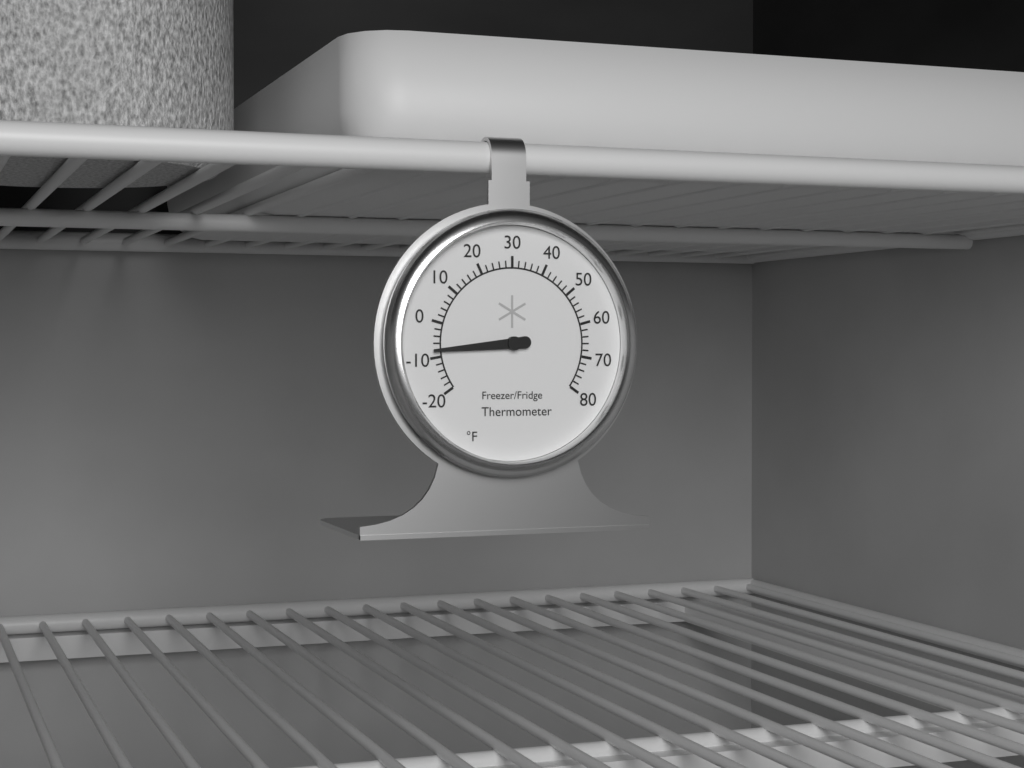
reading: -8 °F
